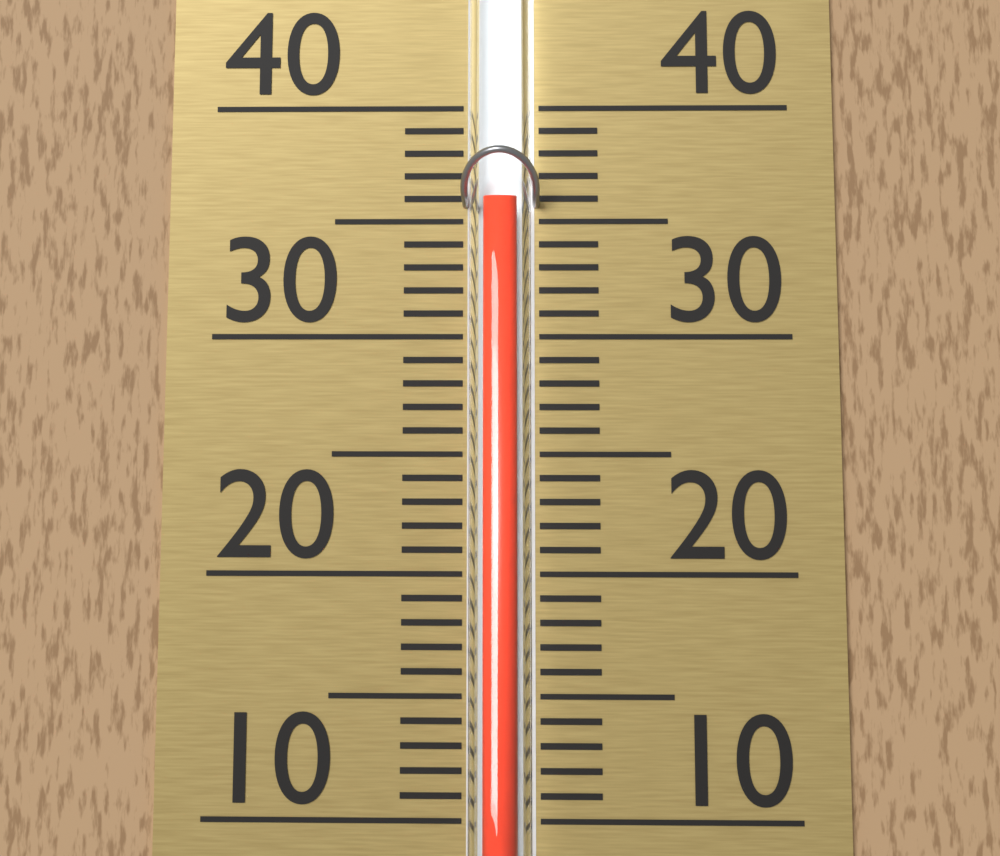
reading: 36 (no unit)
